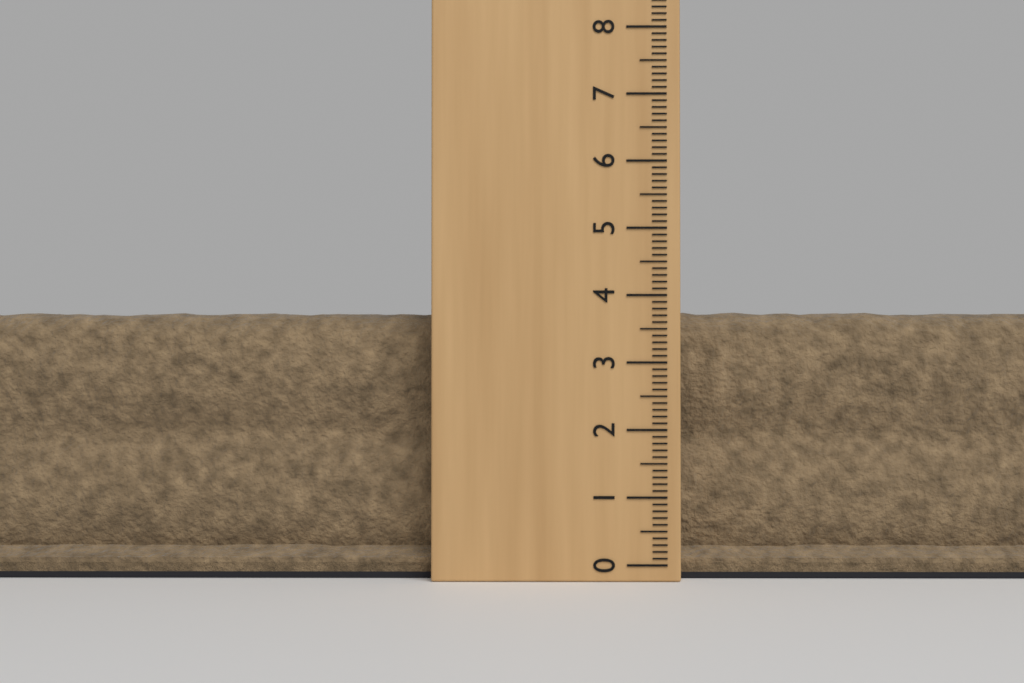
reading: 3.8 (no unit)
